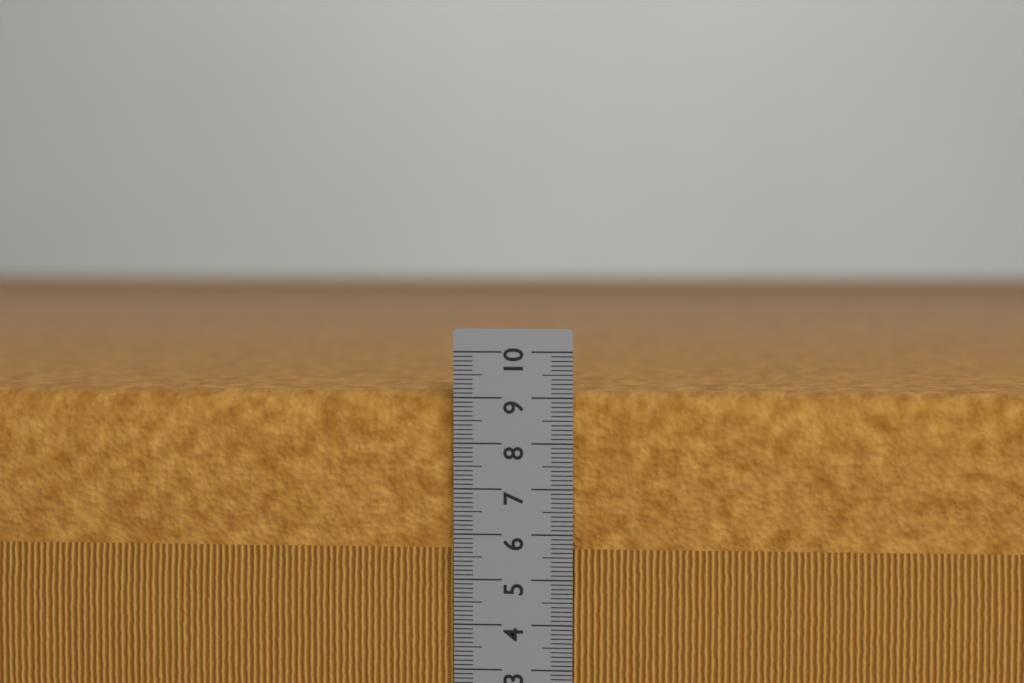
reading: 9.1 cm
